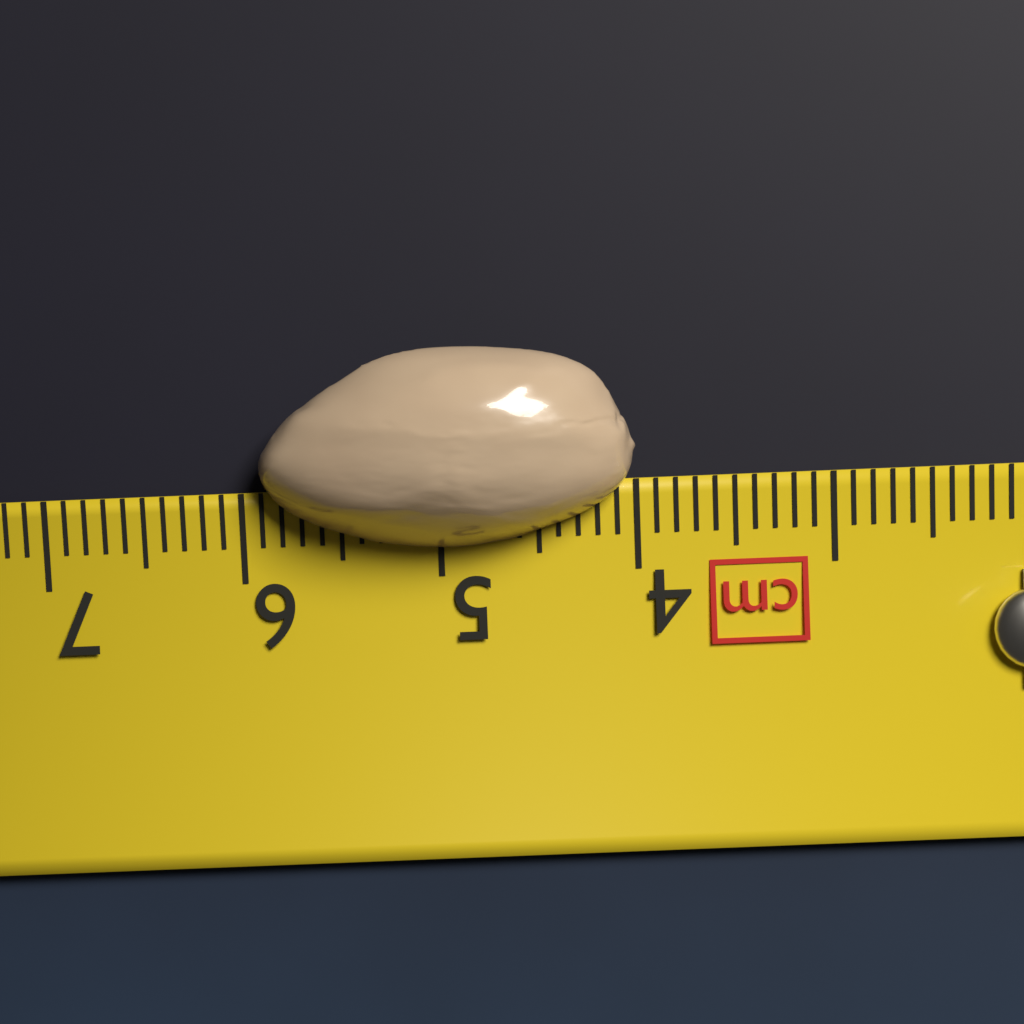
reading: 5.9 cm
